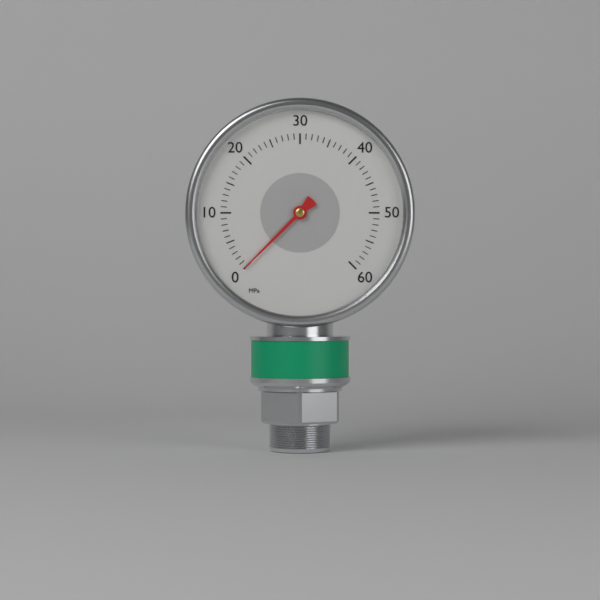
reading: 0 MPa
